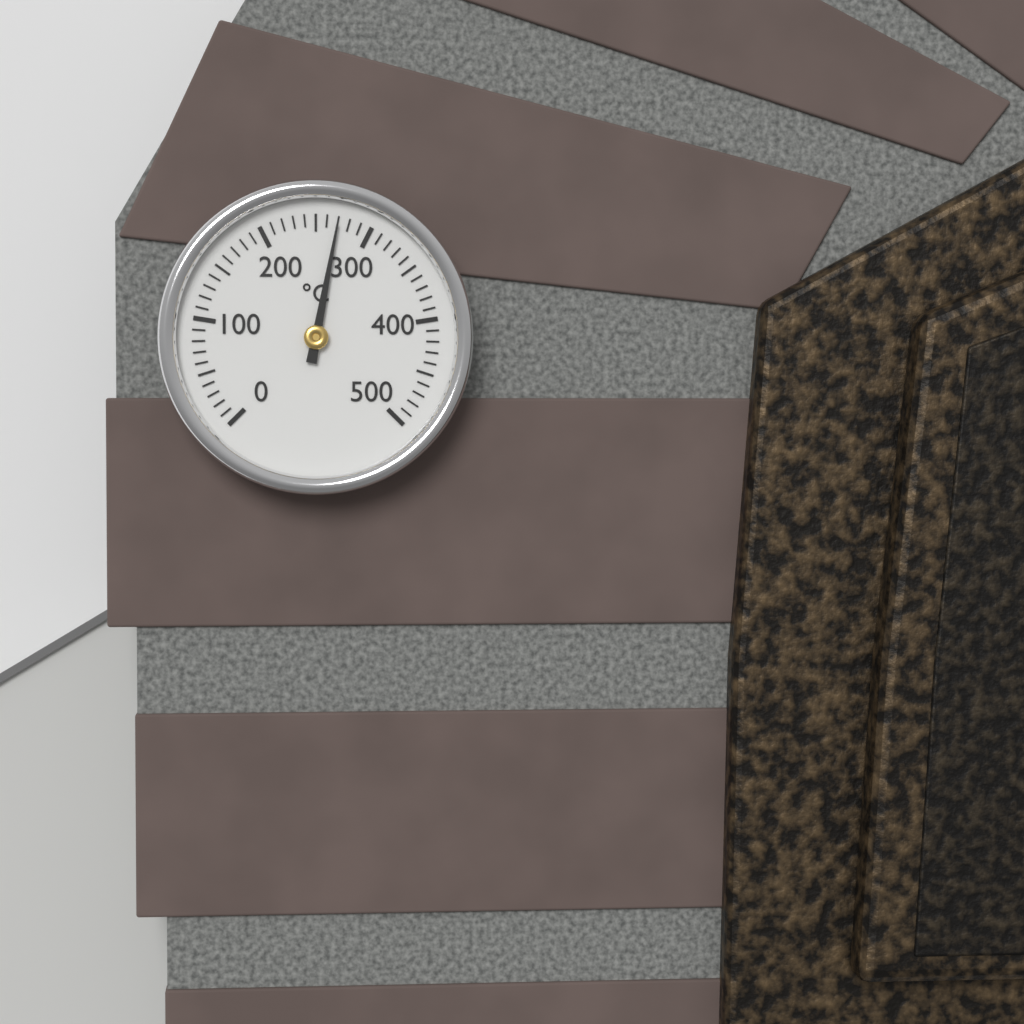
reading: 270 °C
